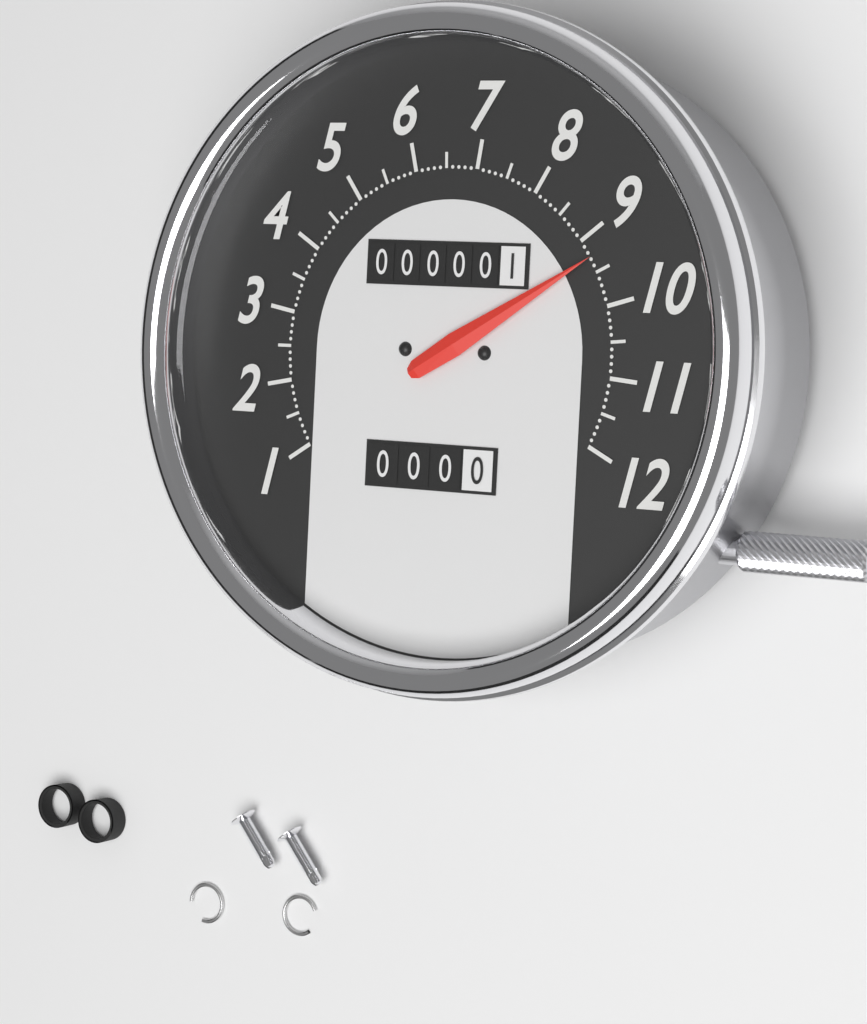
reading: 9.3 (no unit)
